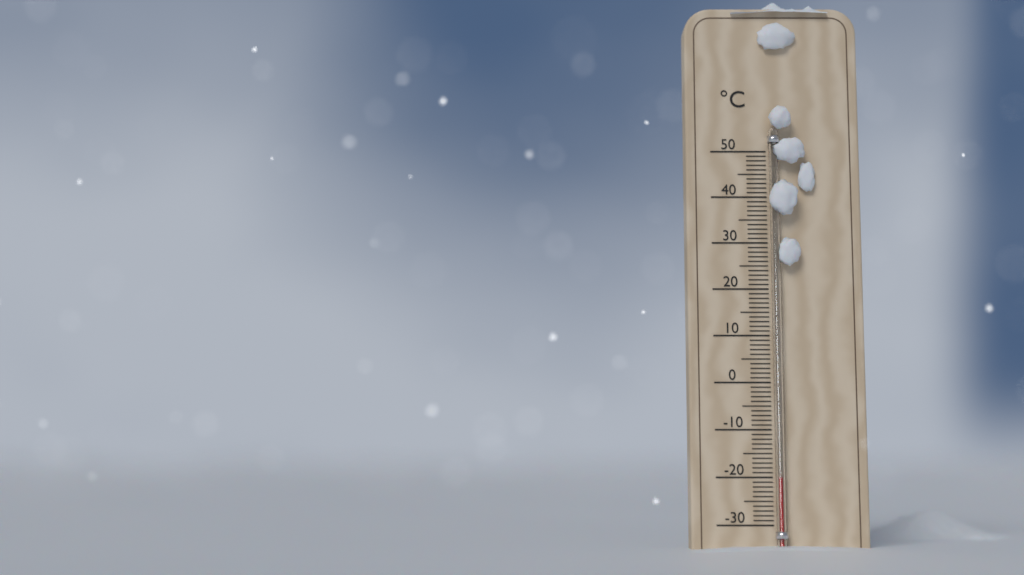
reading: -20 °C
